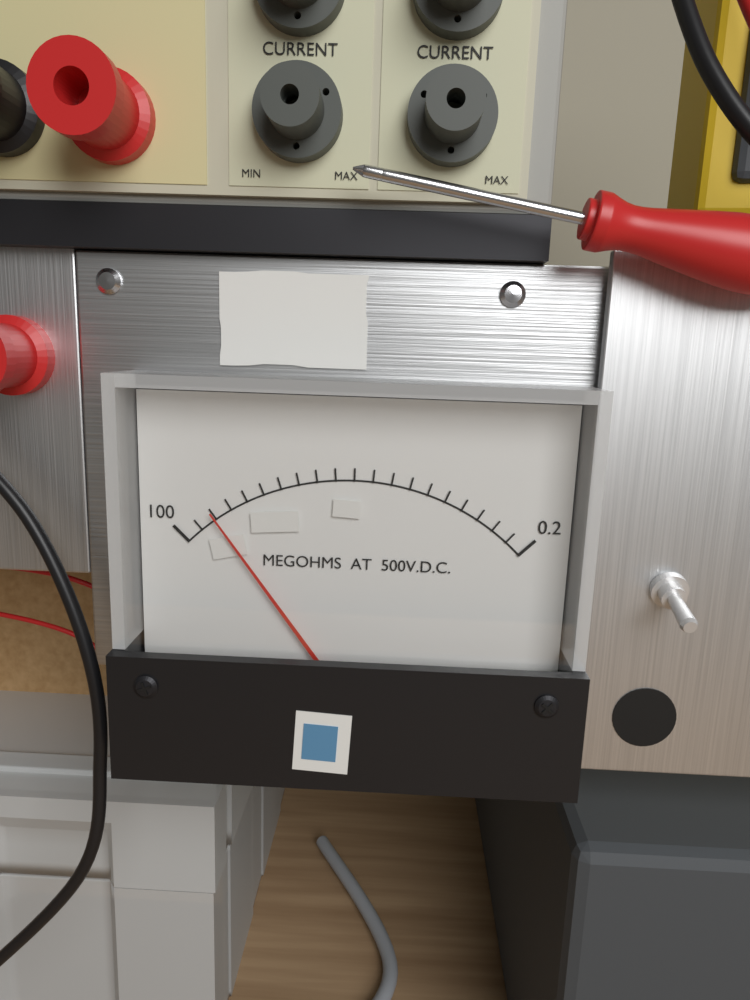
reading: 90.02 MΩ
